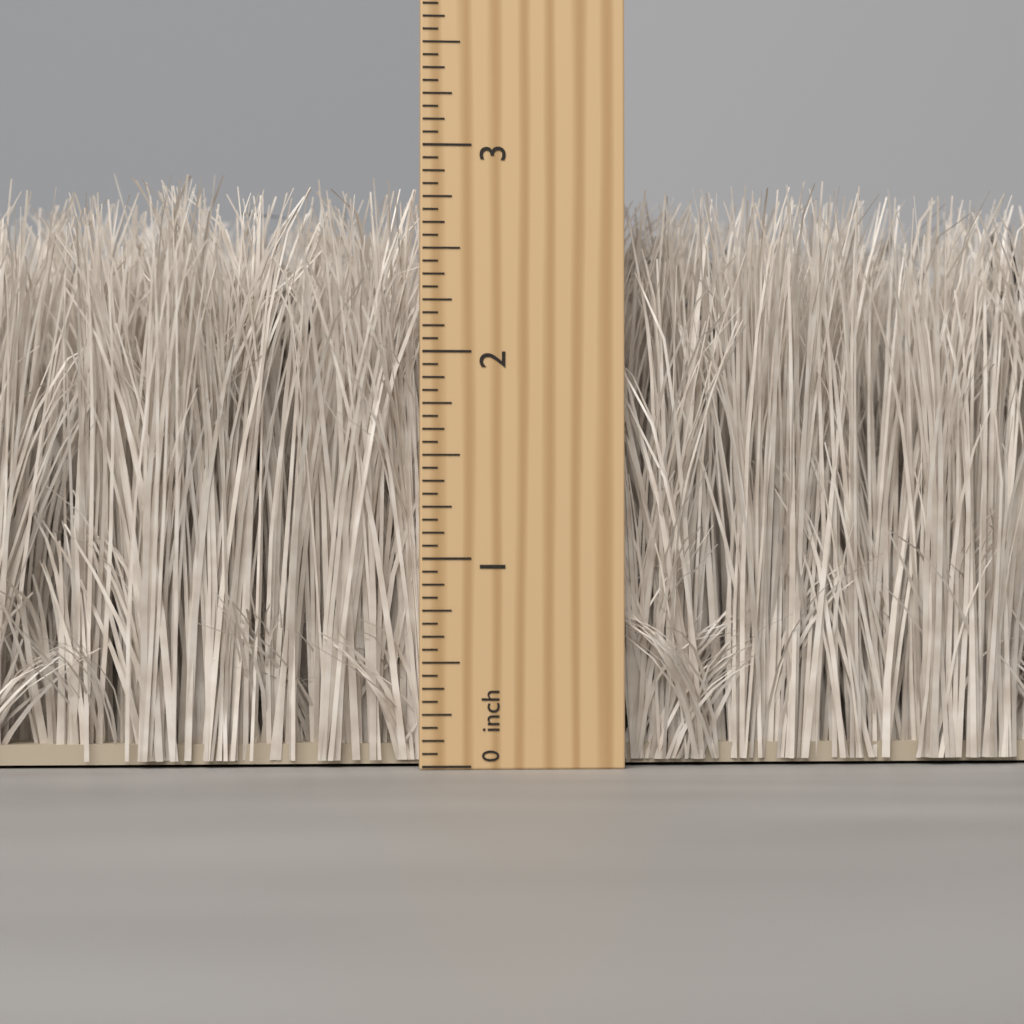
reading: 2.8125 inch
